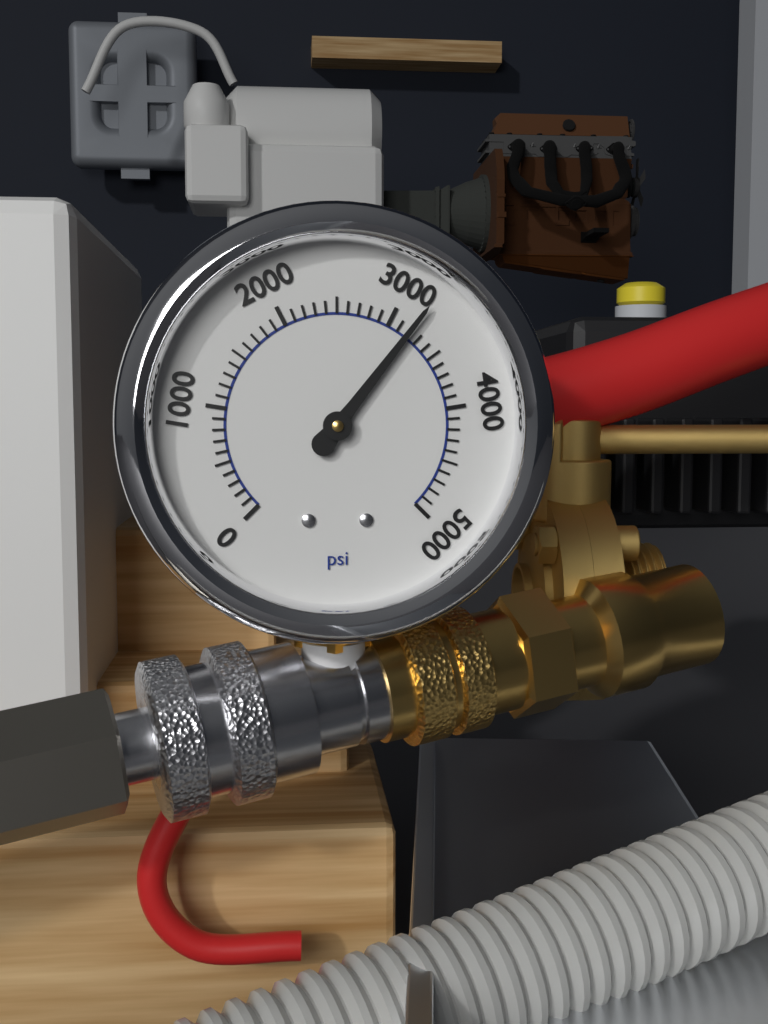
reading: 3200 psi
